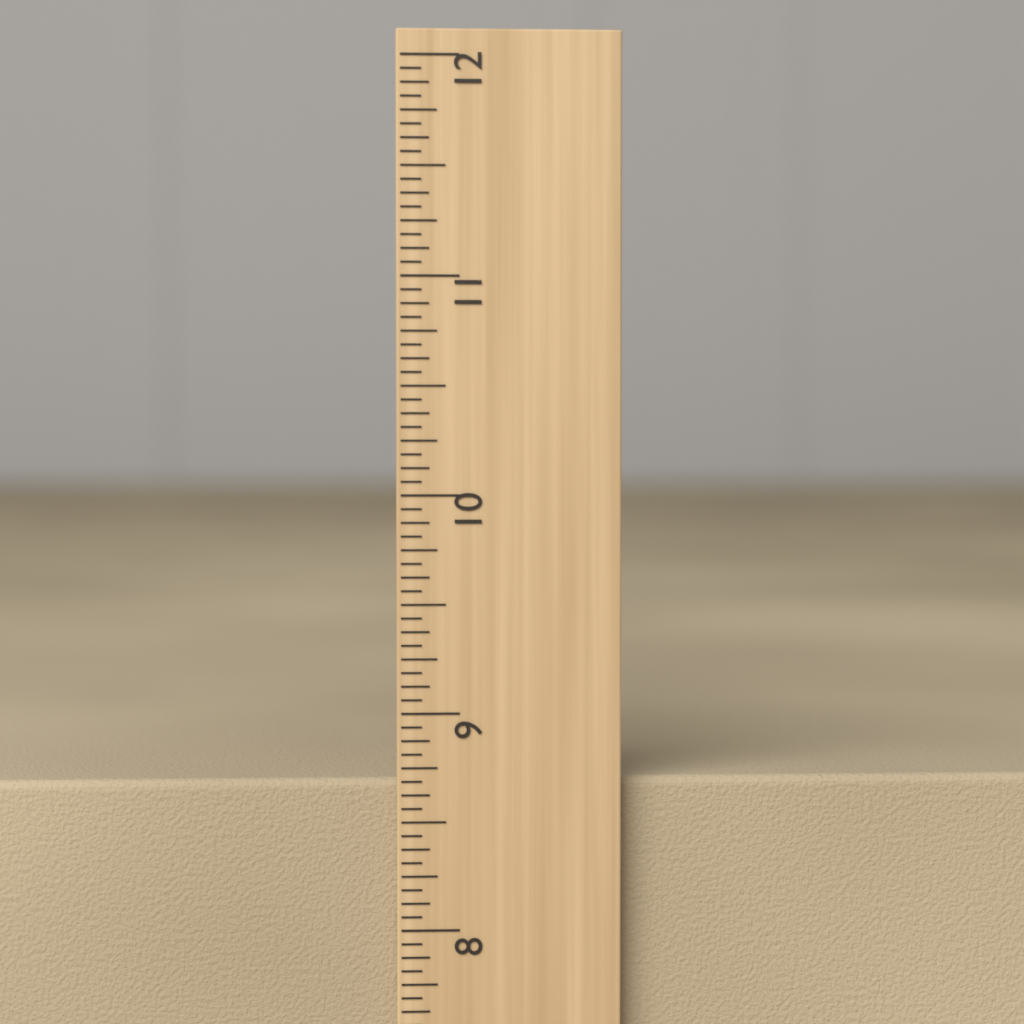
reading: 8.6875 inch
